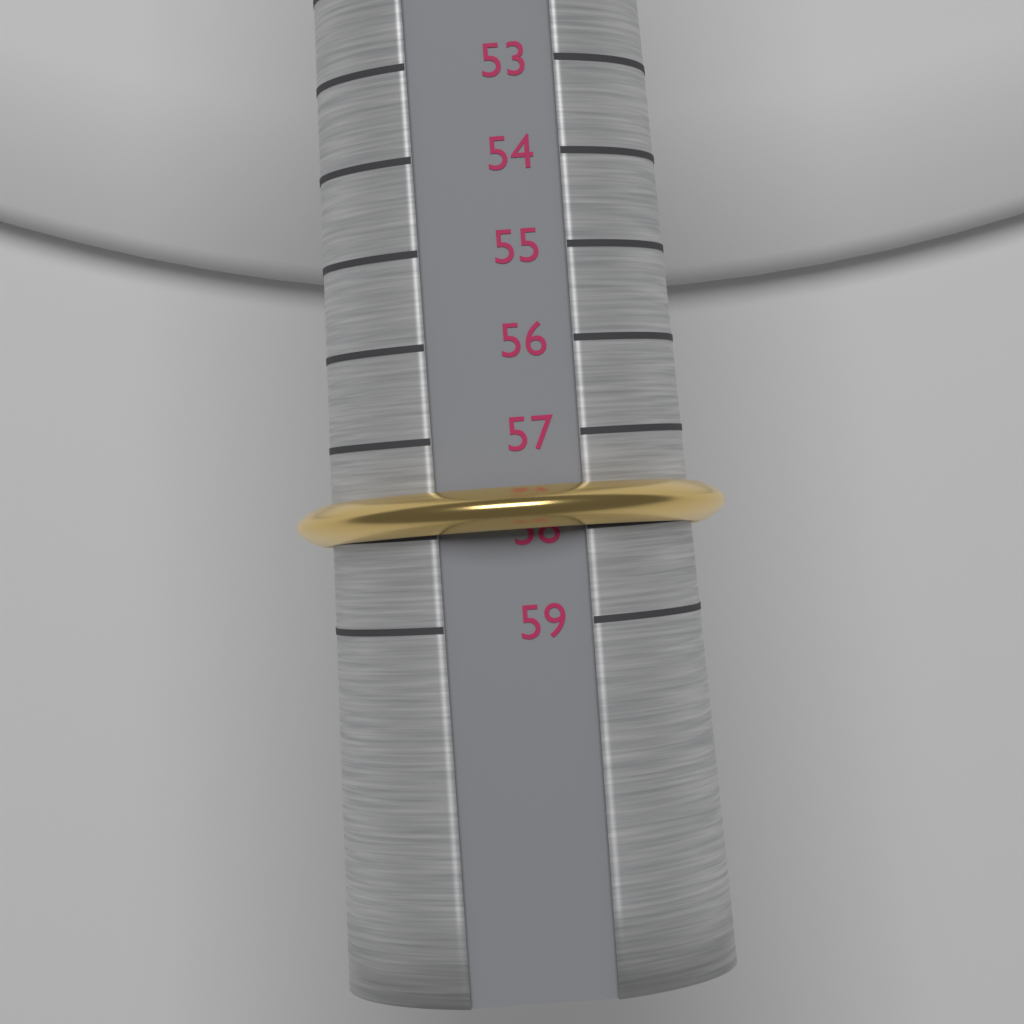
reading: 58 (no unit)
